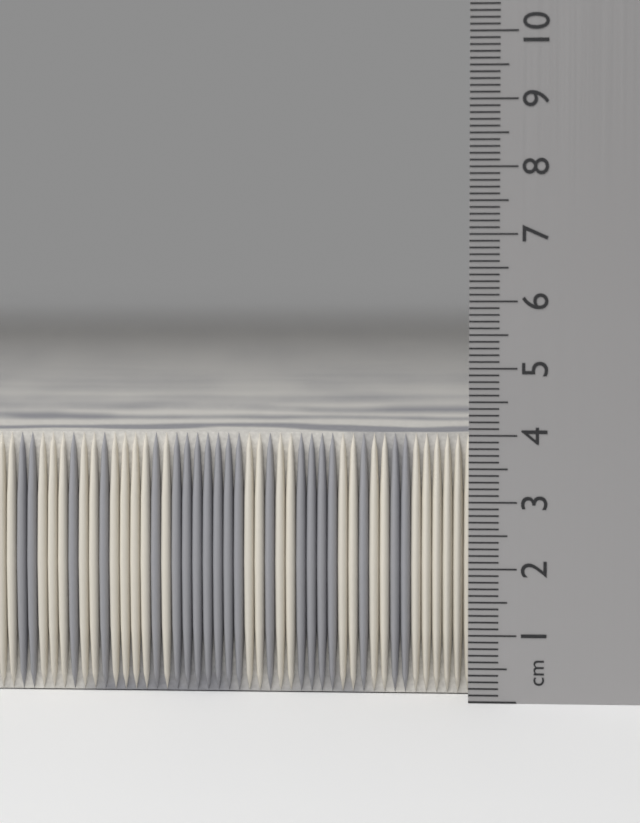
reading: 4.0 cm
